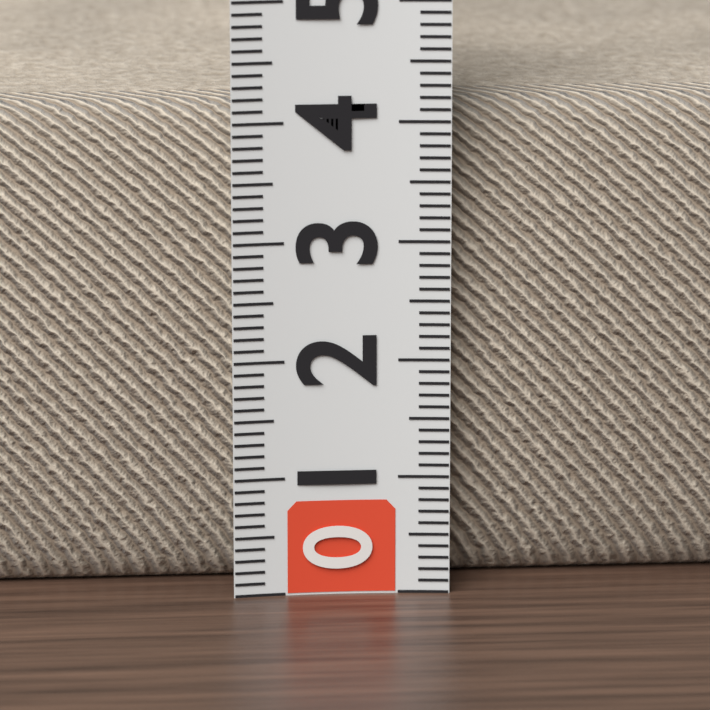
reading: 4.1 (no unit)
